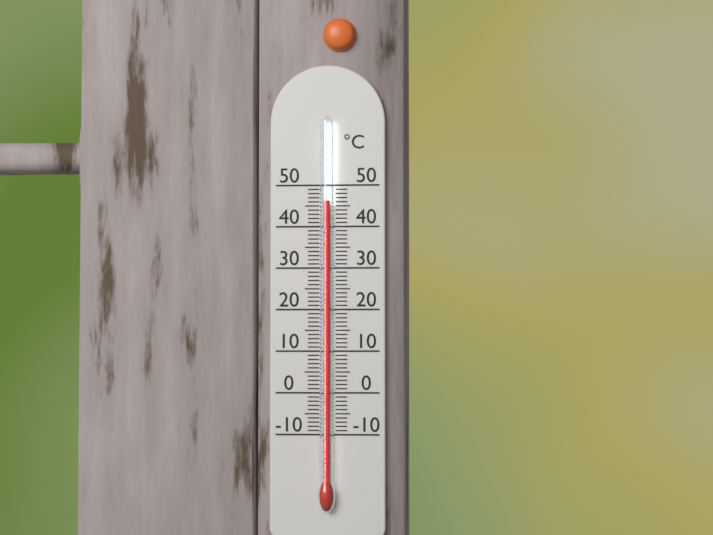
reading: 46 °C
